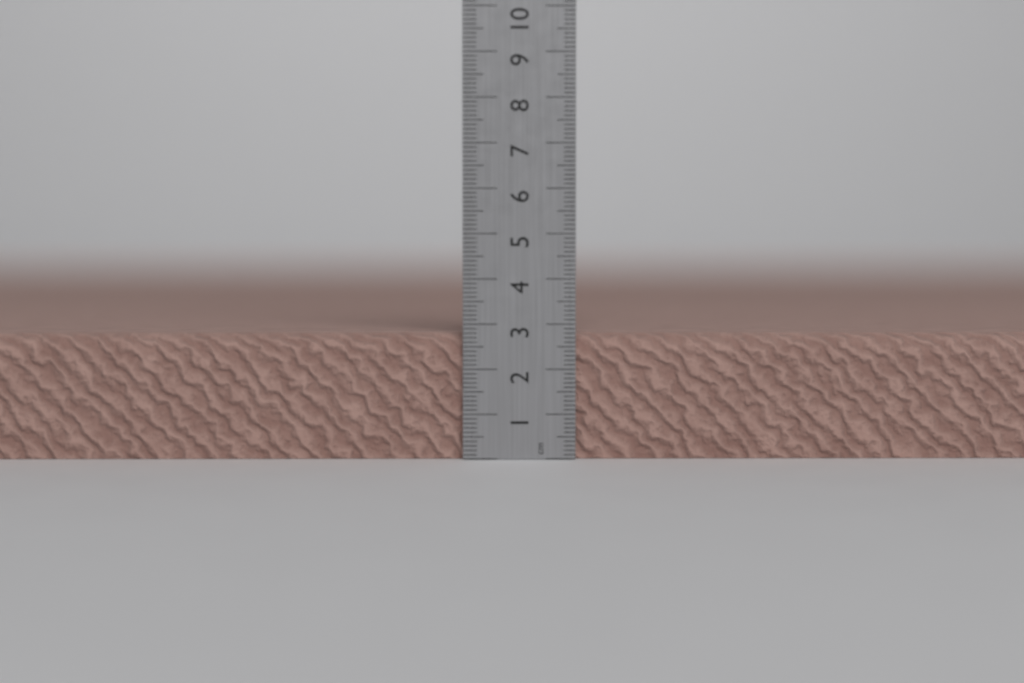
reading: 2.8 cm
